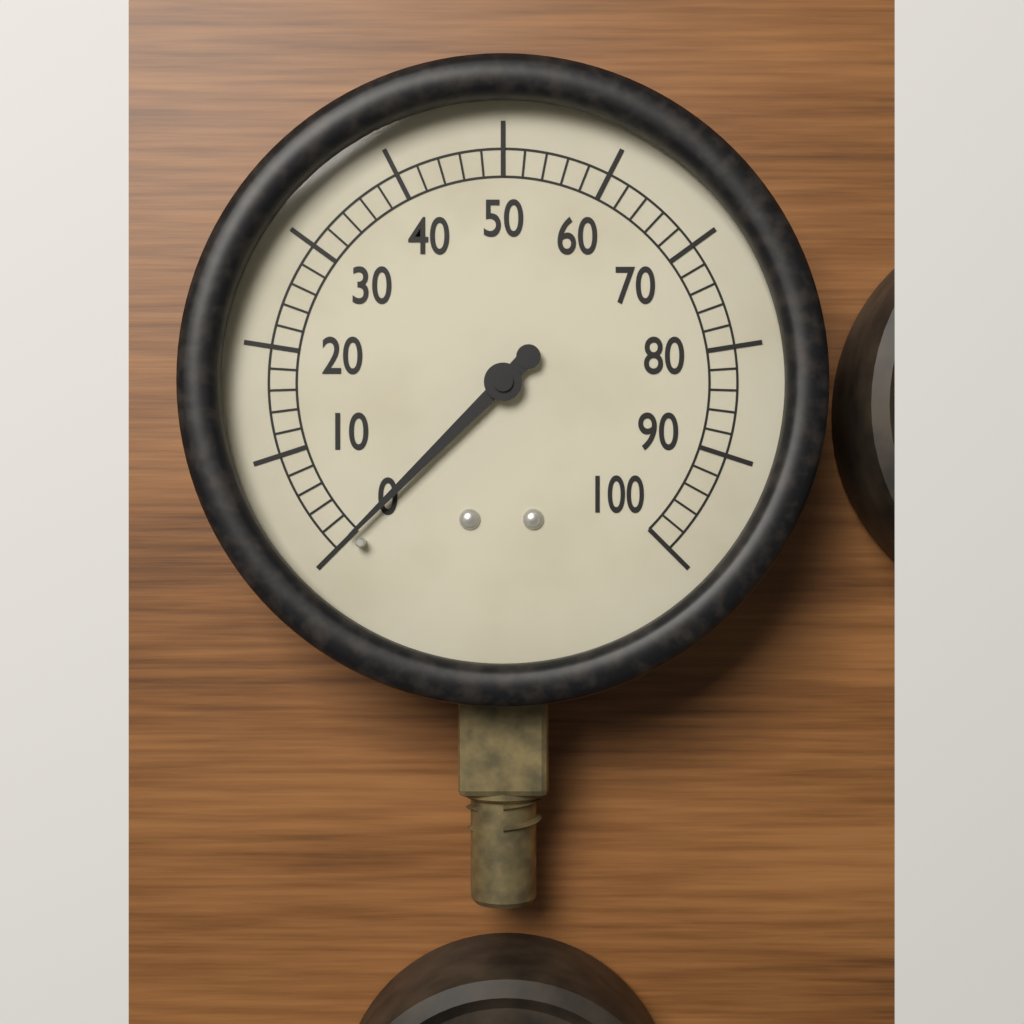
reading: 0 (no unit)
